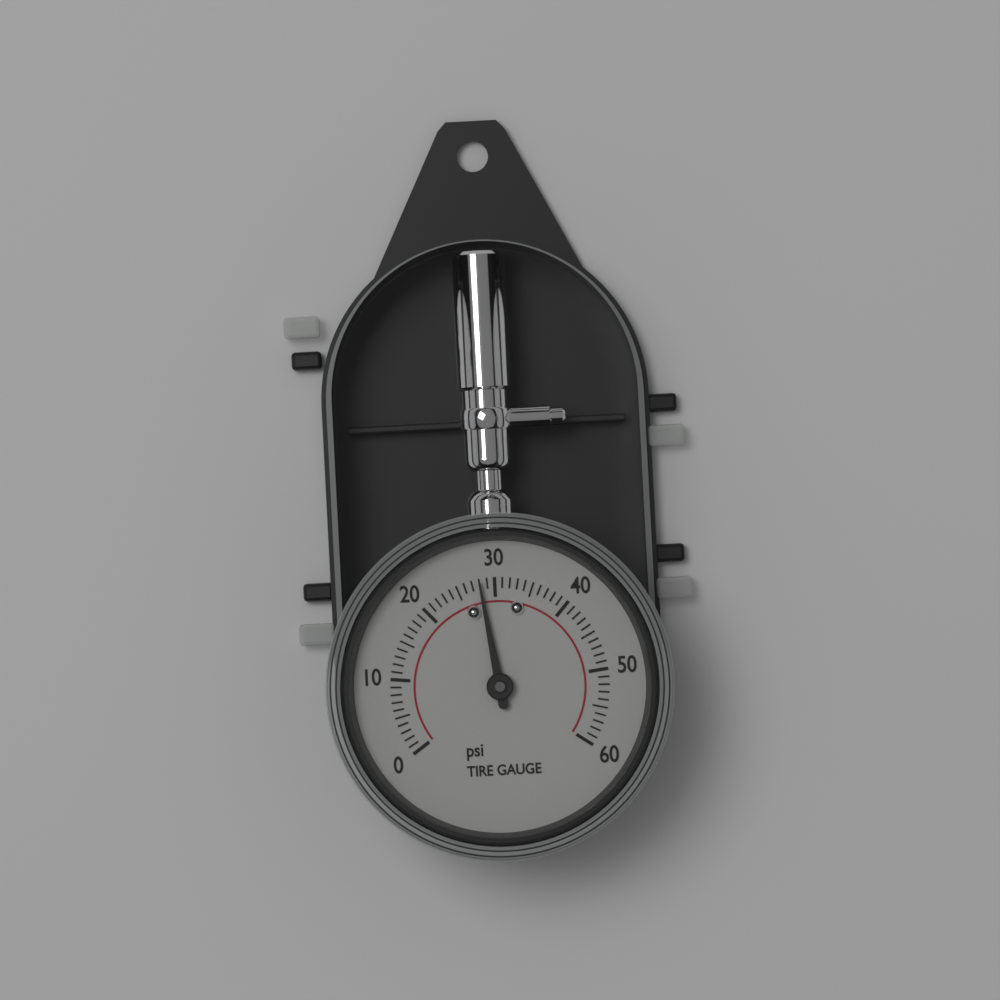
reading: 28 psi
